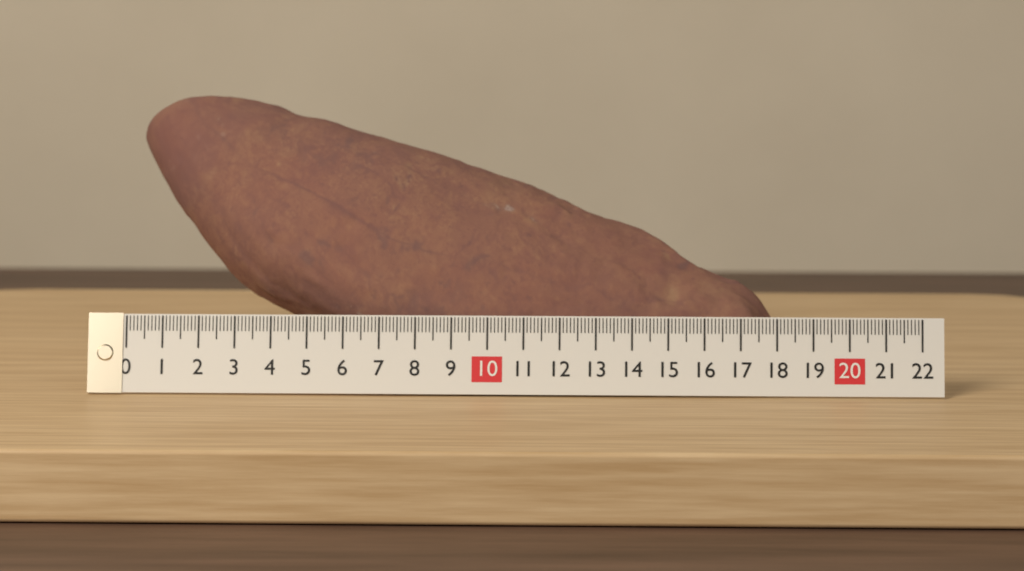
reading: 18.0 (no unit)
